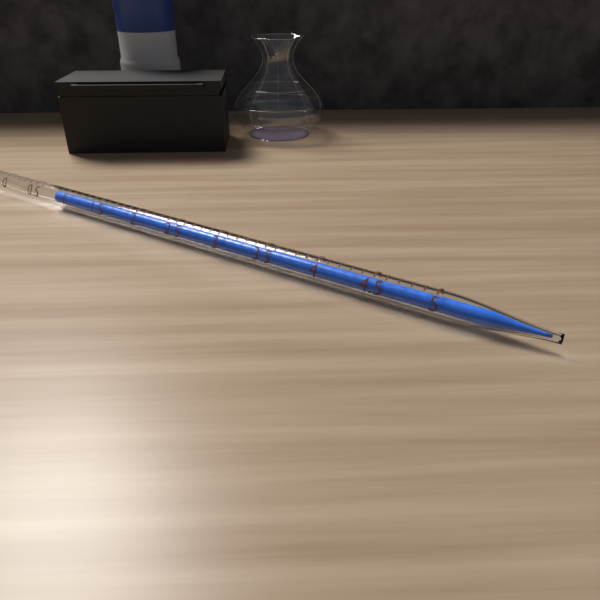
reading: 0.8 ml
